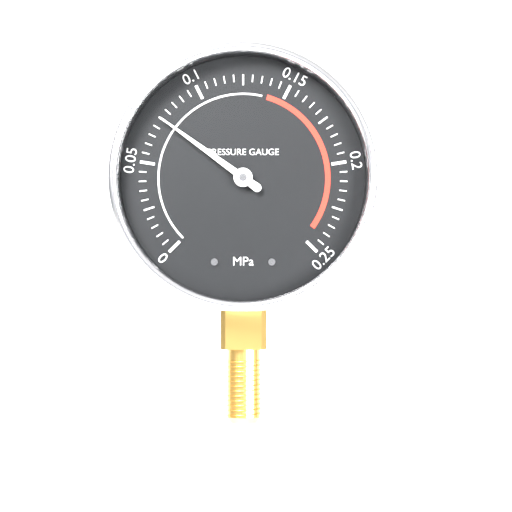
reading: 0.075 MPa
